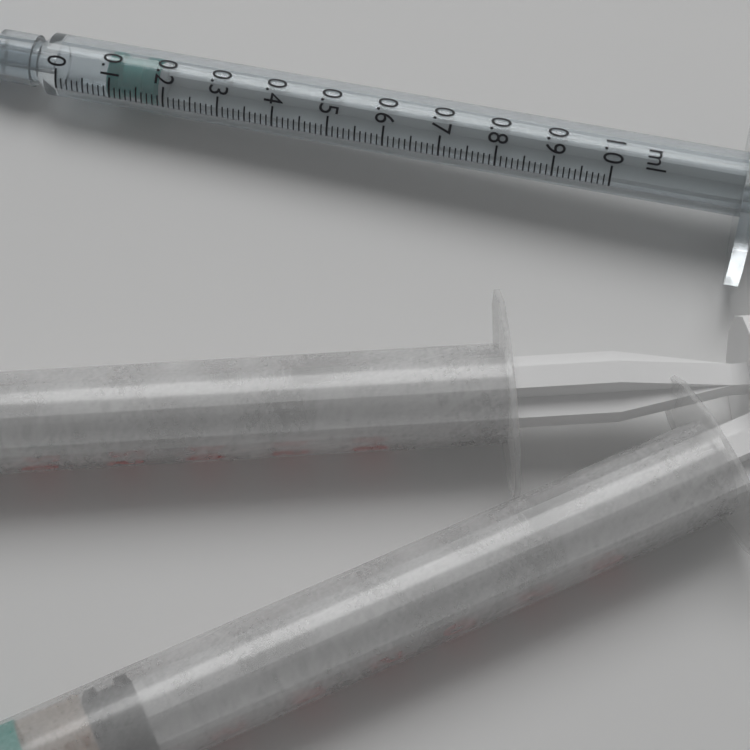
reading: 0.09 ml
